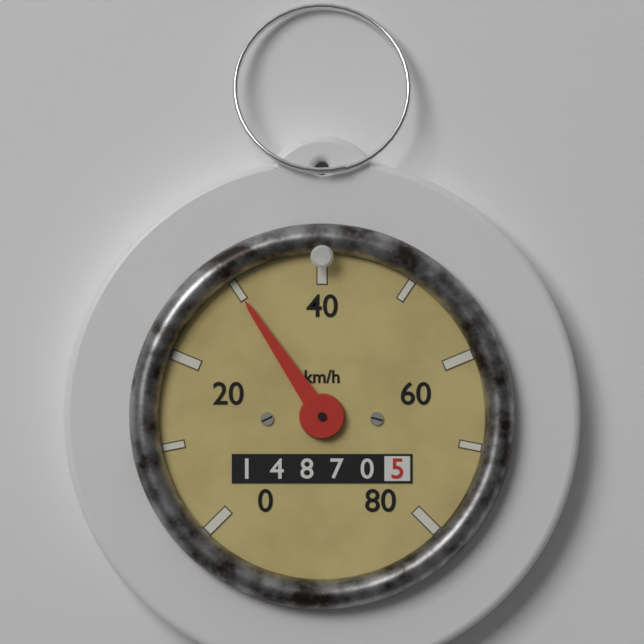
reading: 30 km/h
